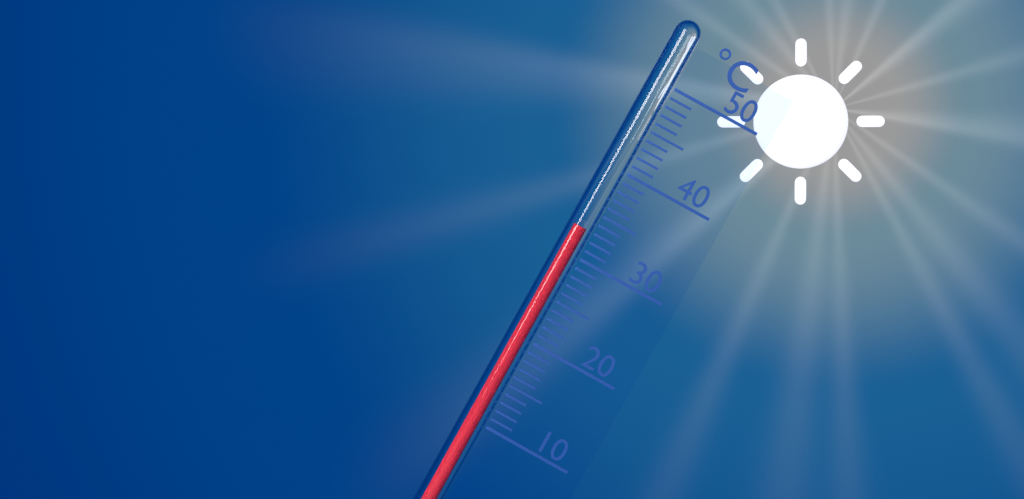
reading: 33 °C
